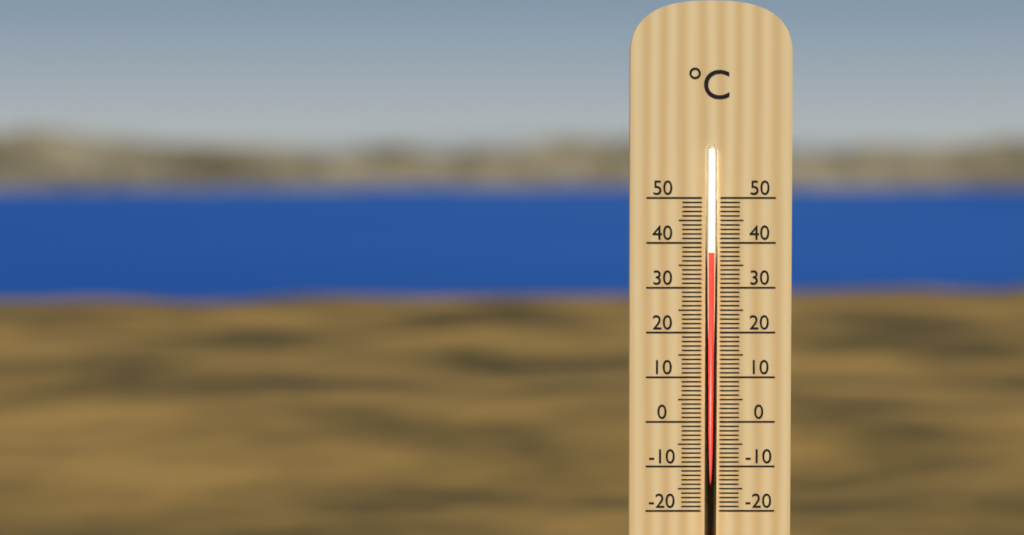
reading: 38 °C
